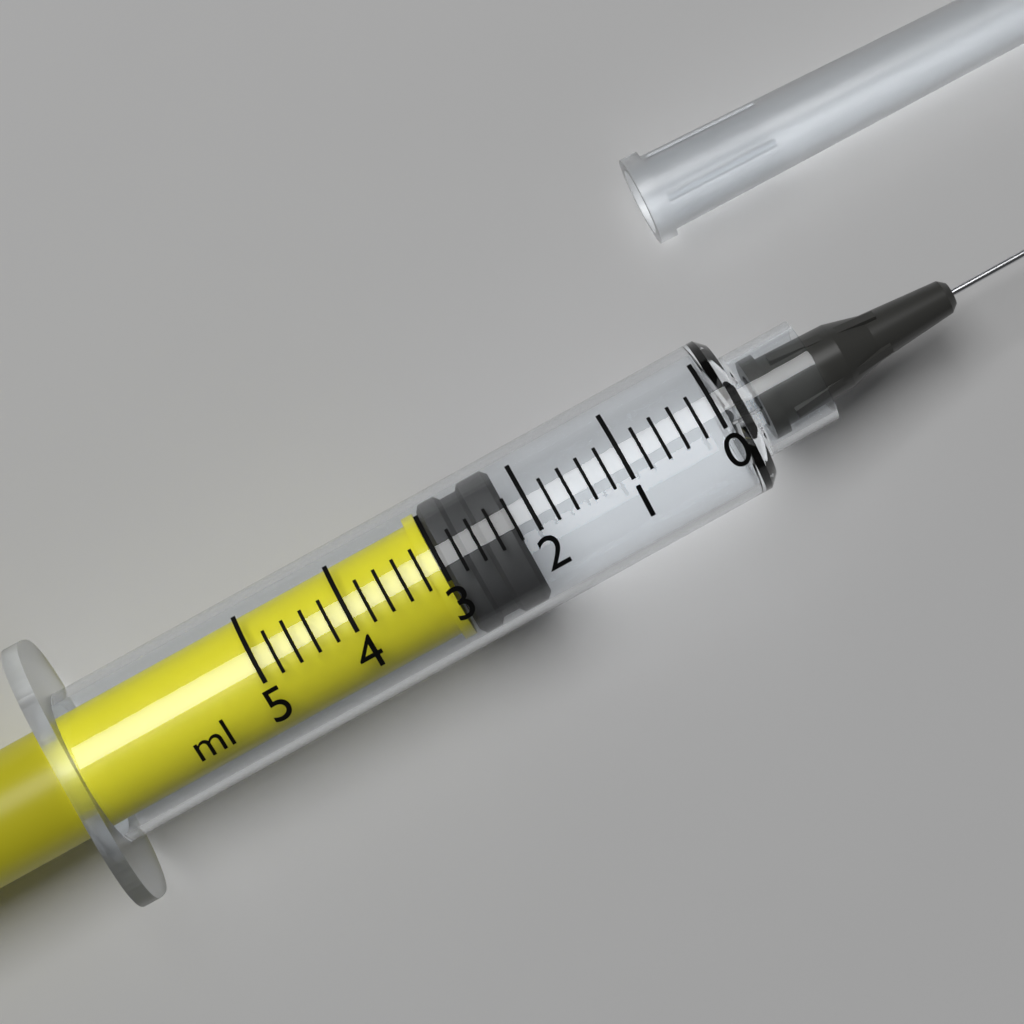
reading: 2.2 ml
